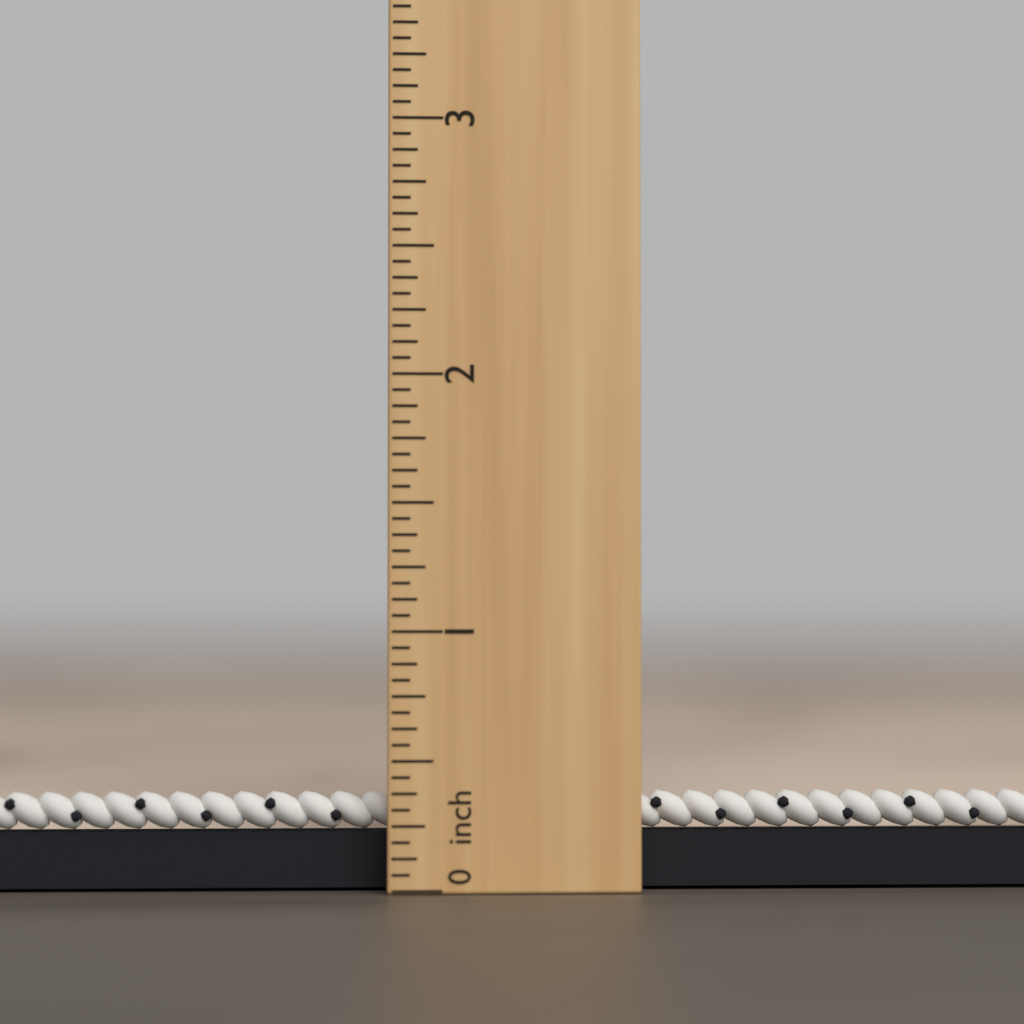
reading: 0.4375 inch
